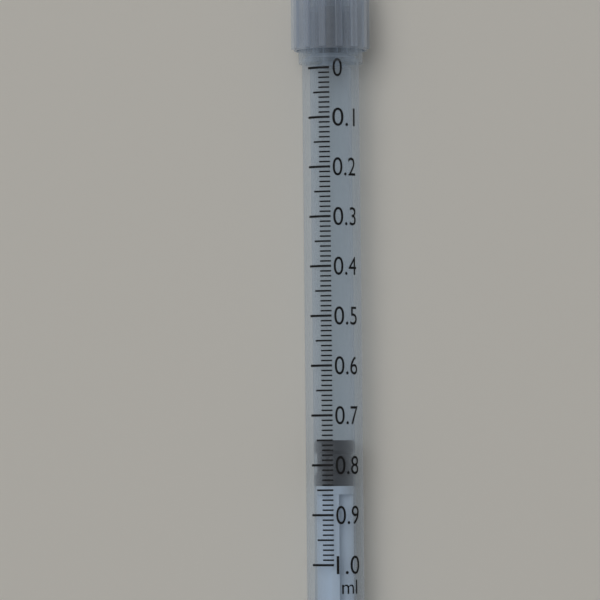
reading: 0.75 ml
